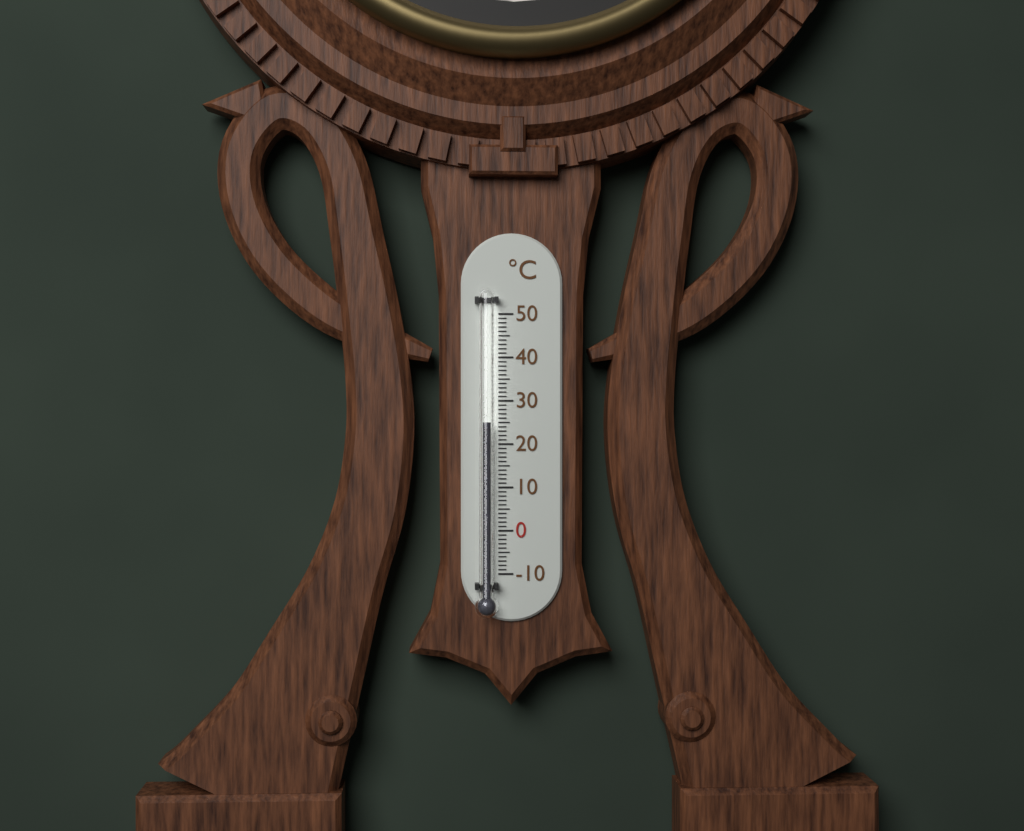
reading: 25 °C
